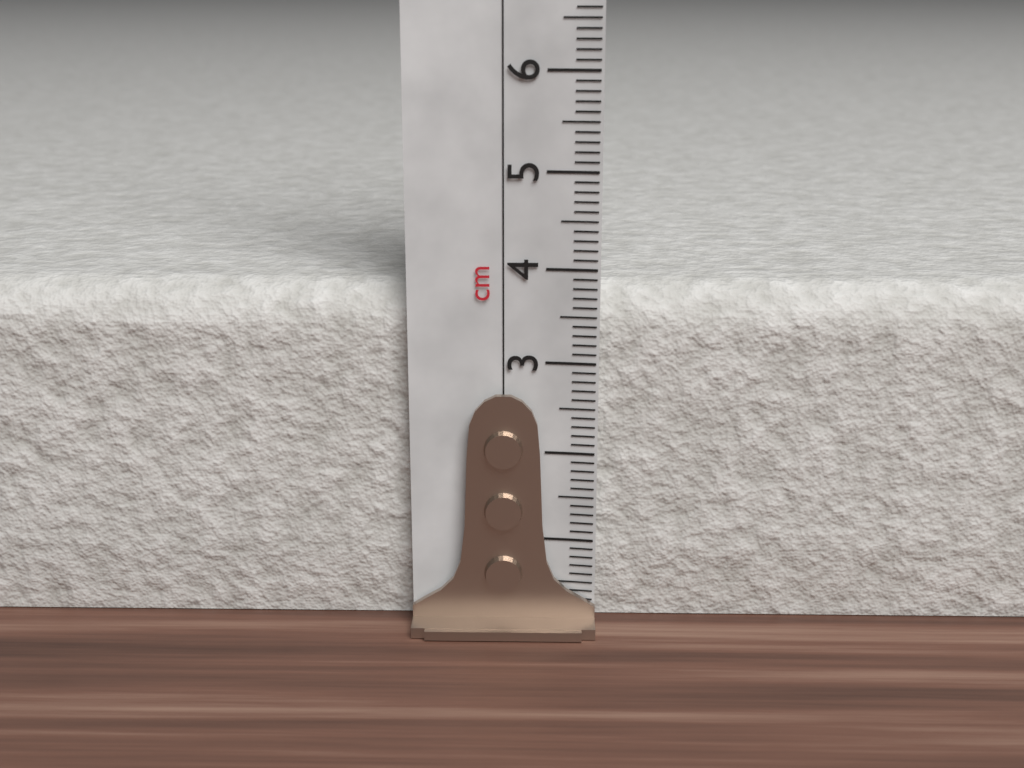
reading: 3.8 cm
